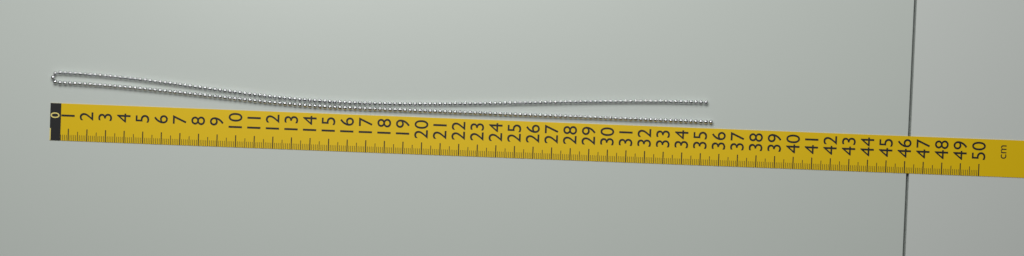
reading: 35.6 cm
